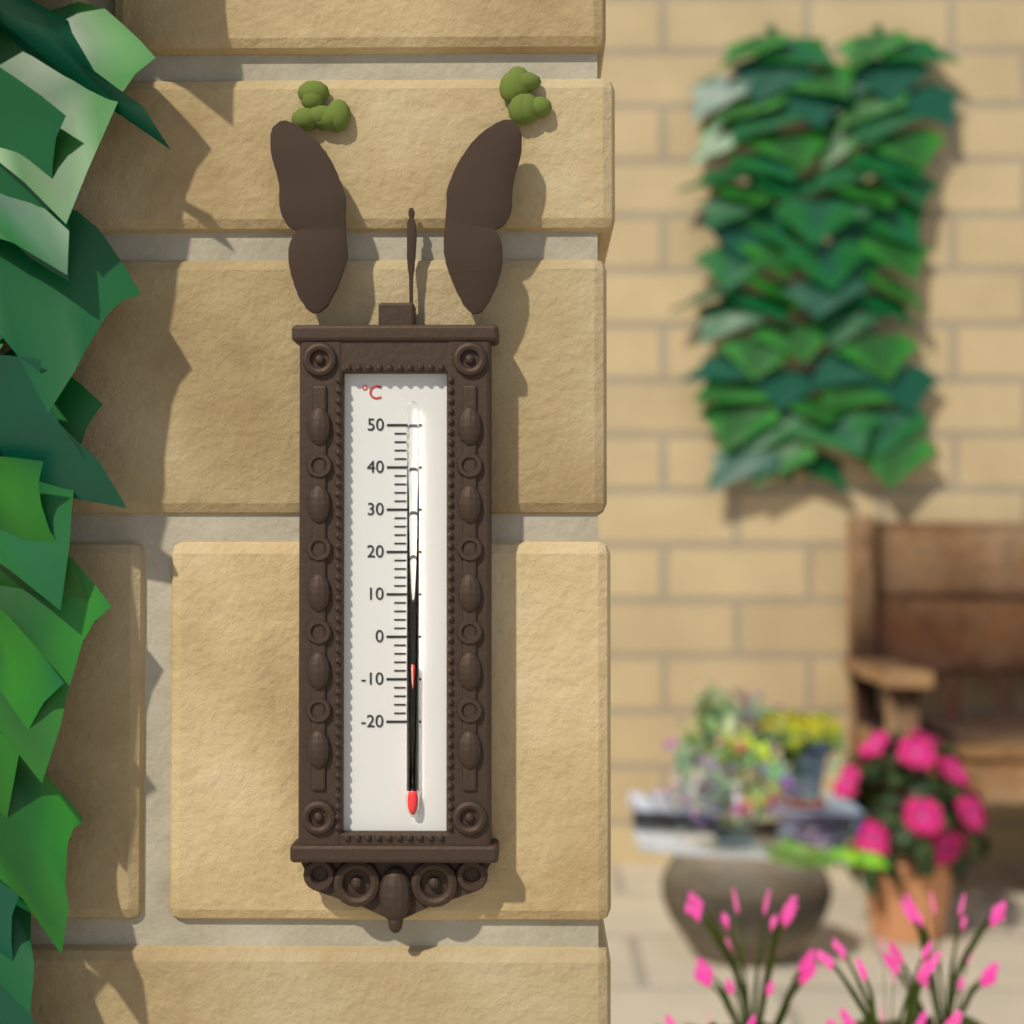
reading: -6 °C
